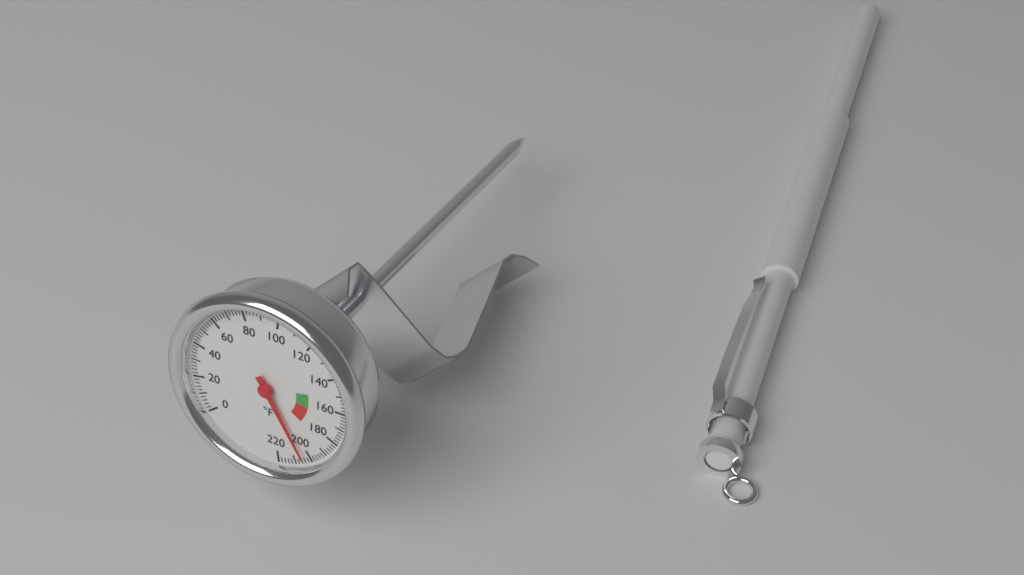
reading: 204 °F
